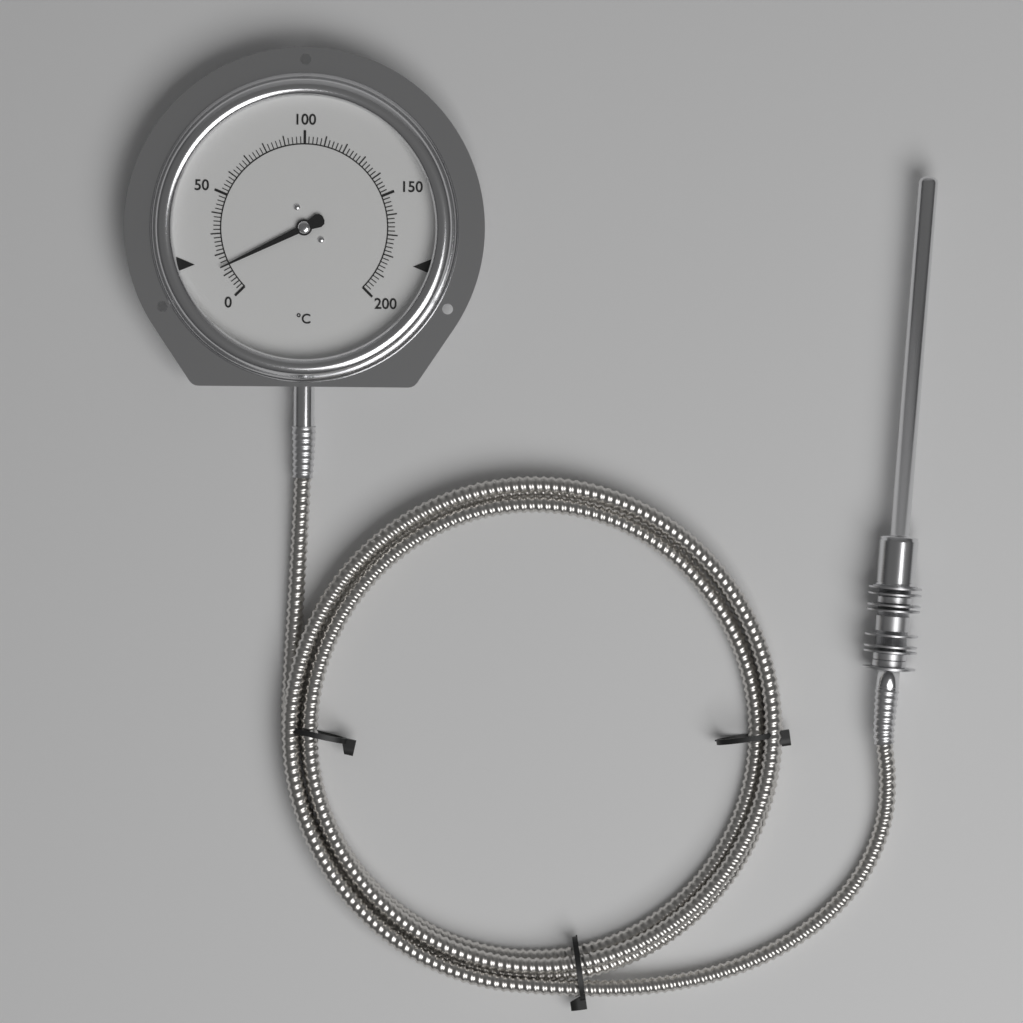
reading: 14 °C
